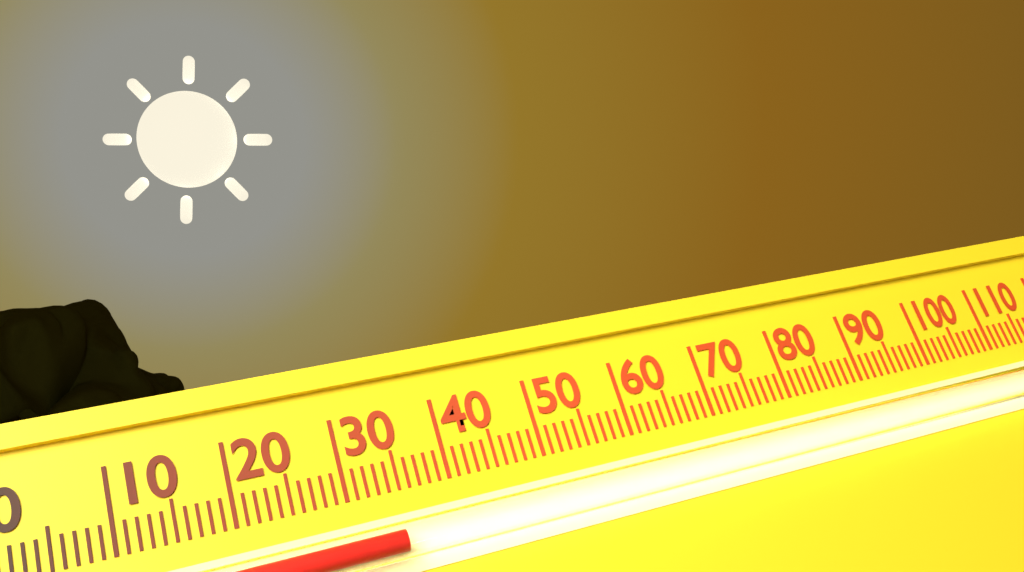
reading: 34 (no unit)
